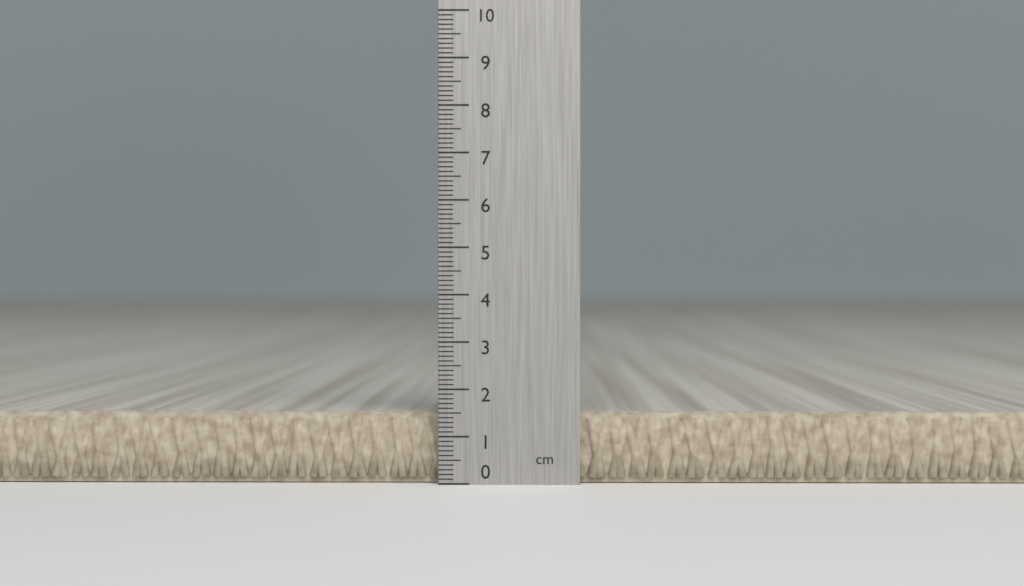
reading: 1.5 cm
